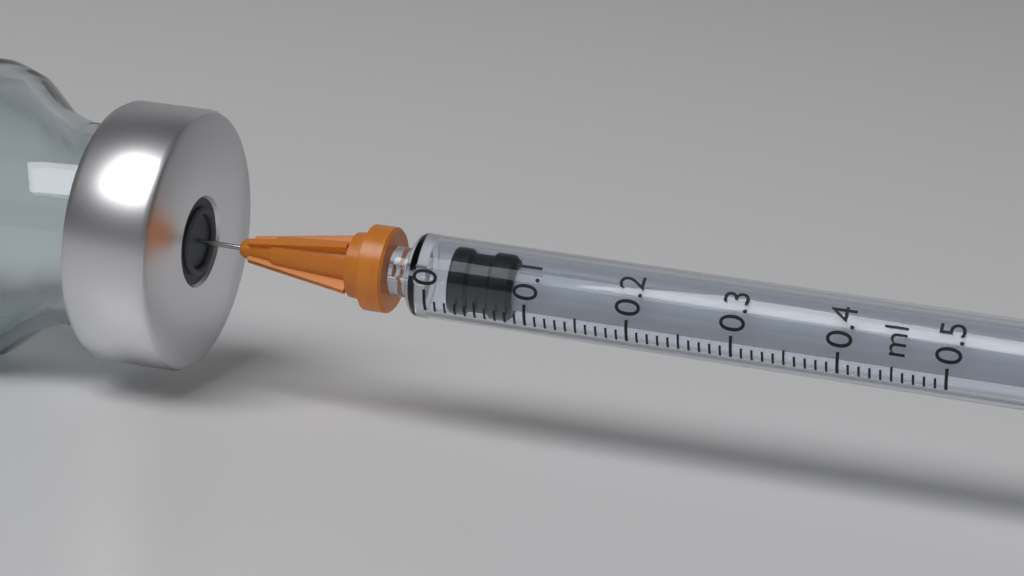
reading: 0.02 ml
